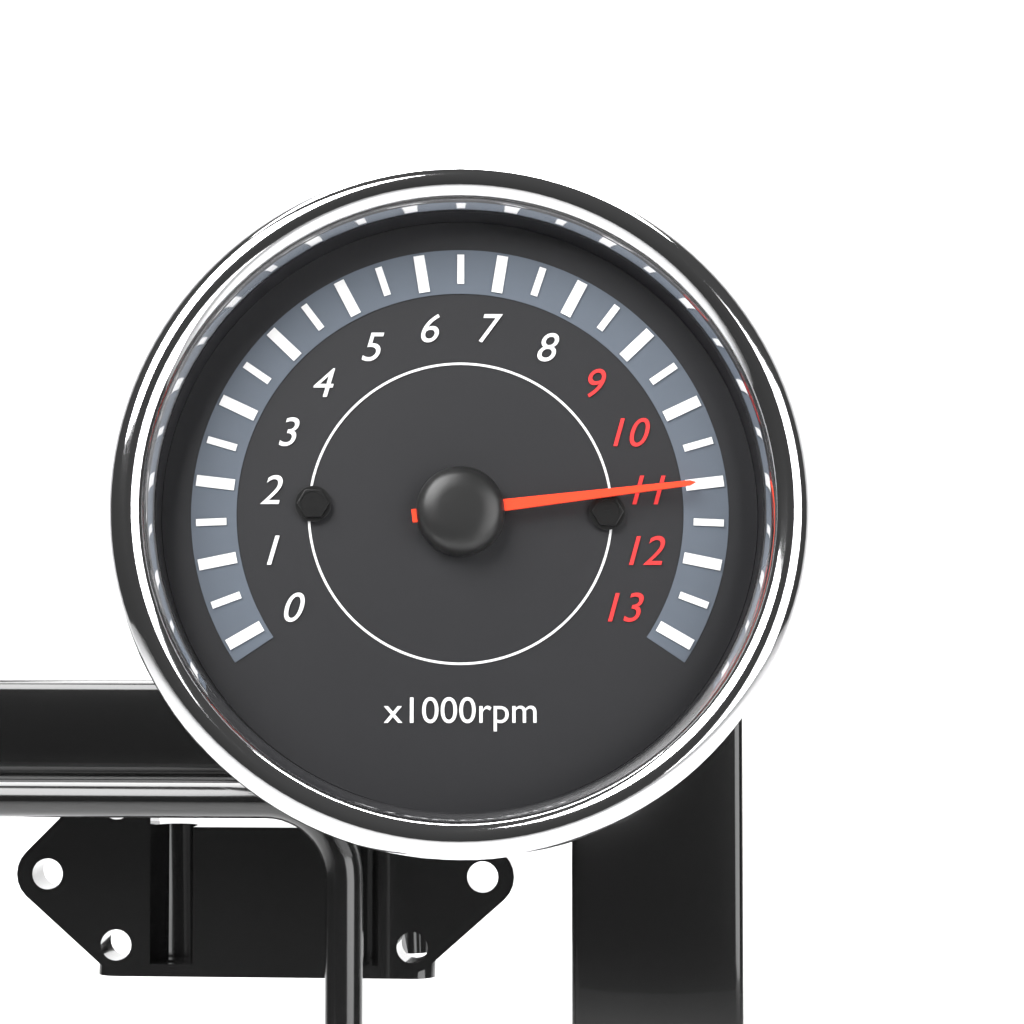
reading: 11000 rpm
